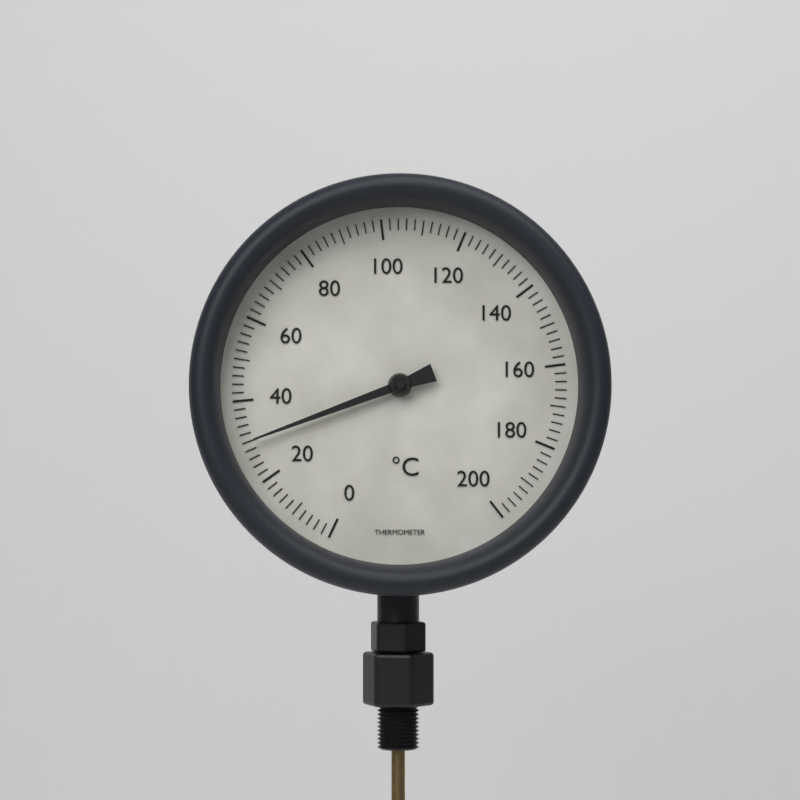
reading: 30 °C
